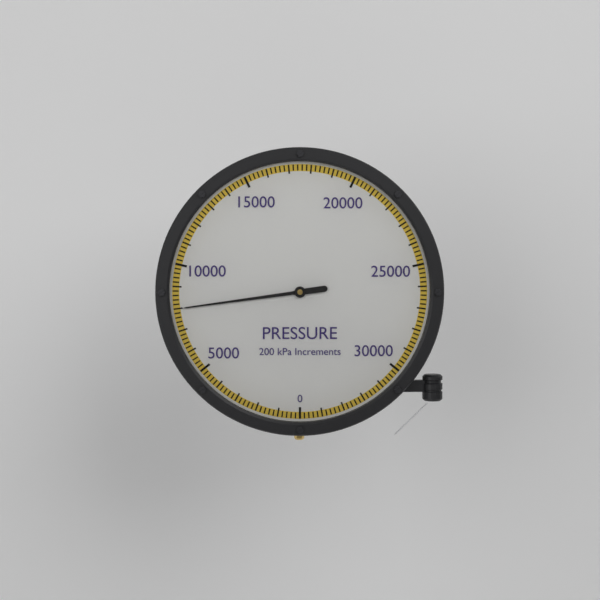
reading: 8000 kPa
